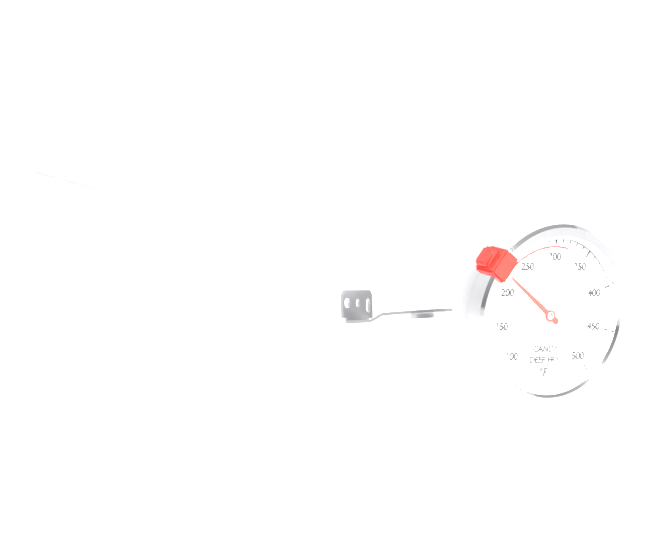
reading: 220 °F
